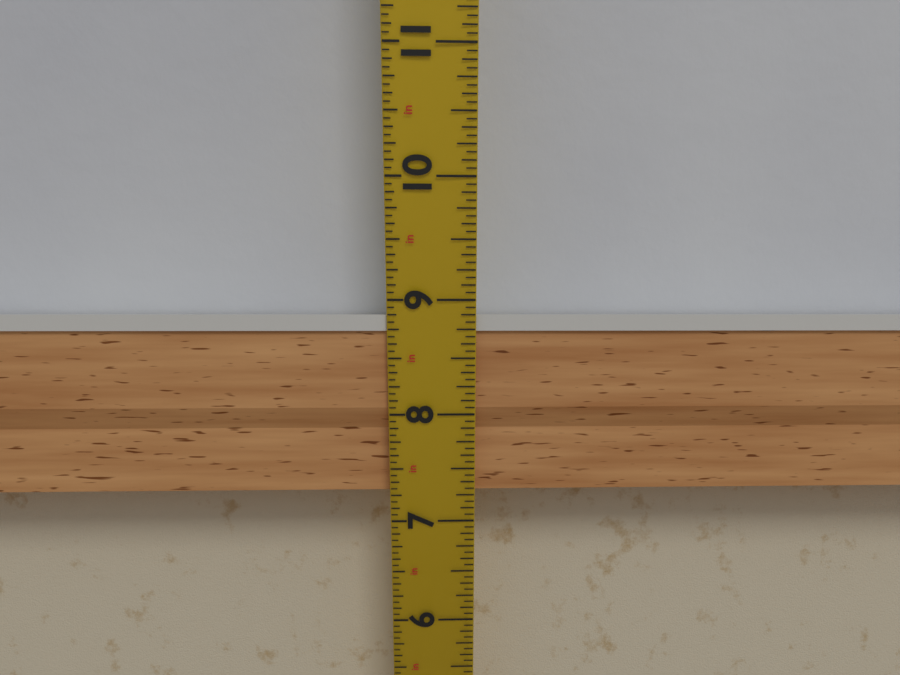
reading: 8.8750 in
